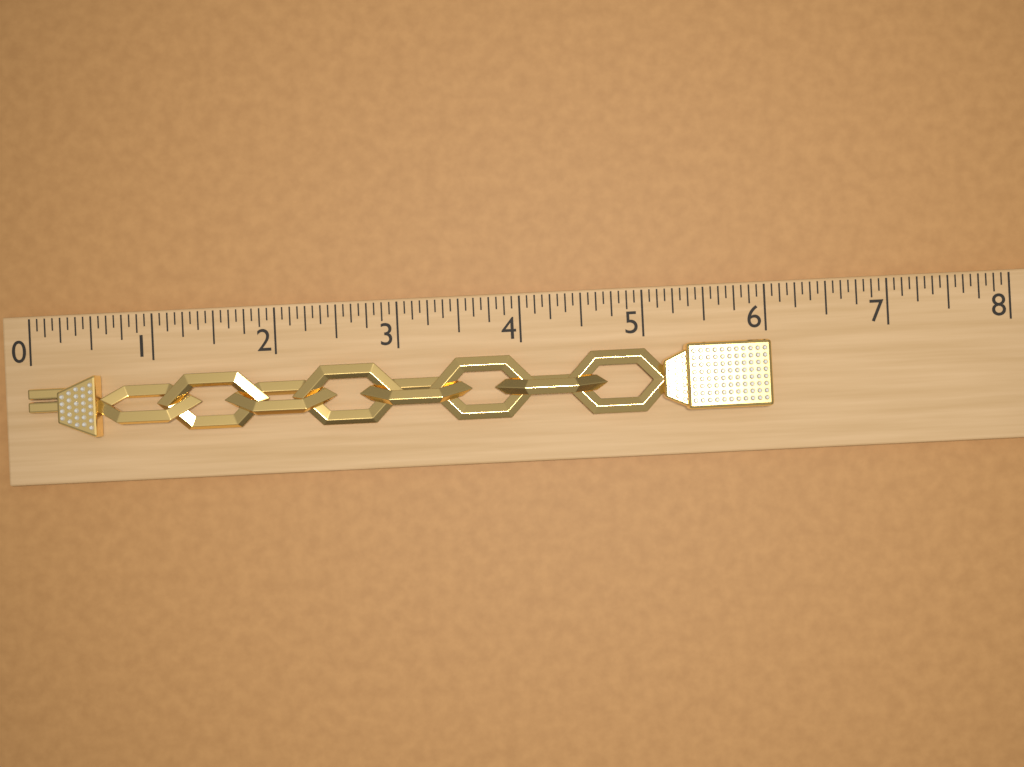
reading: 6.0000 (no unit)
